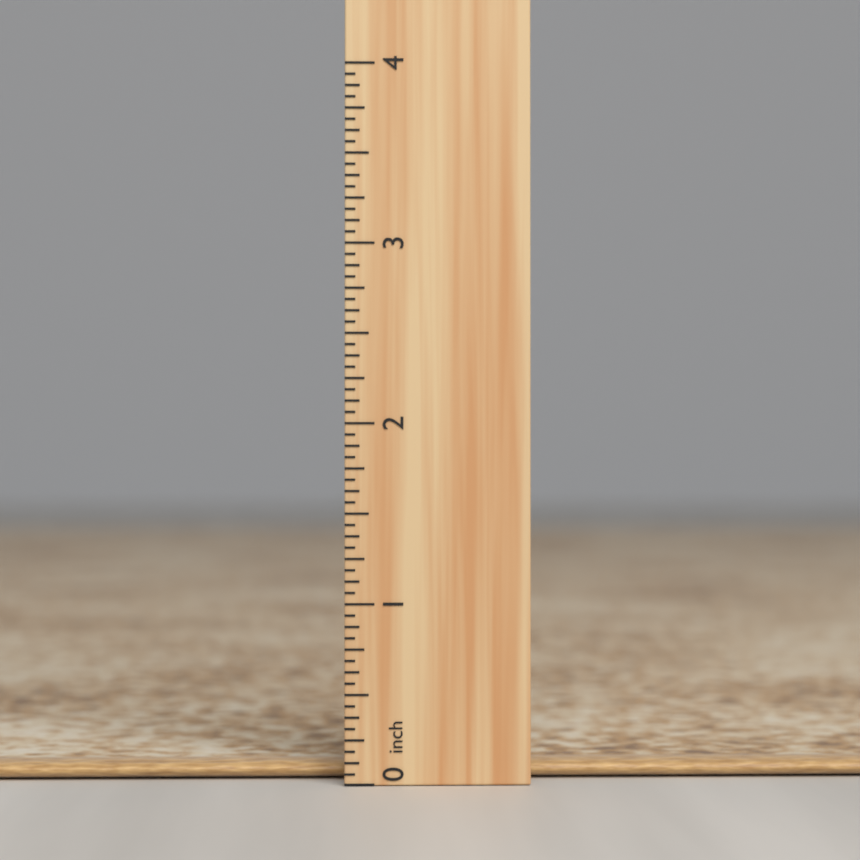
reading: 0.1250 inch
